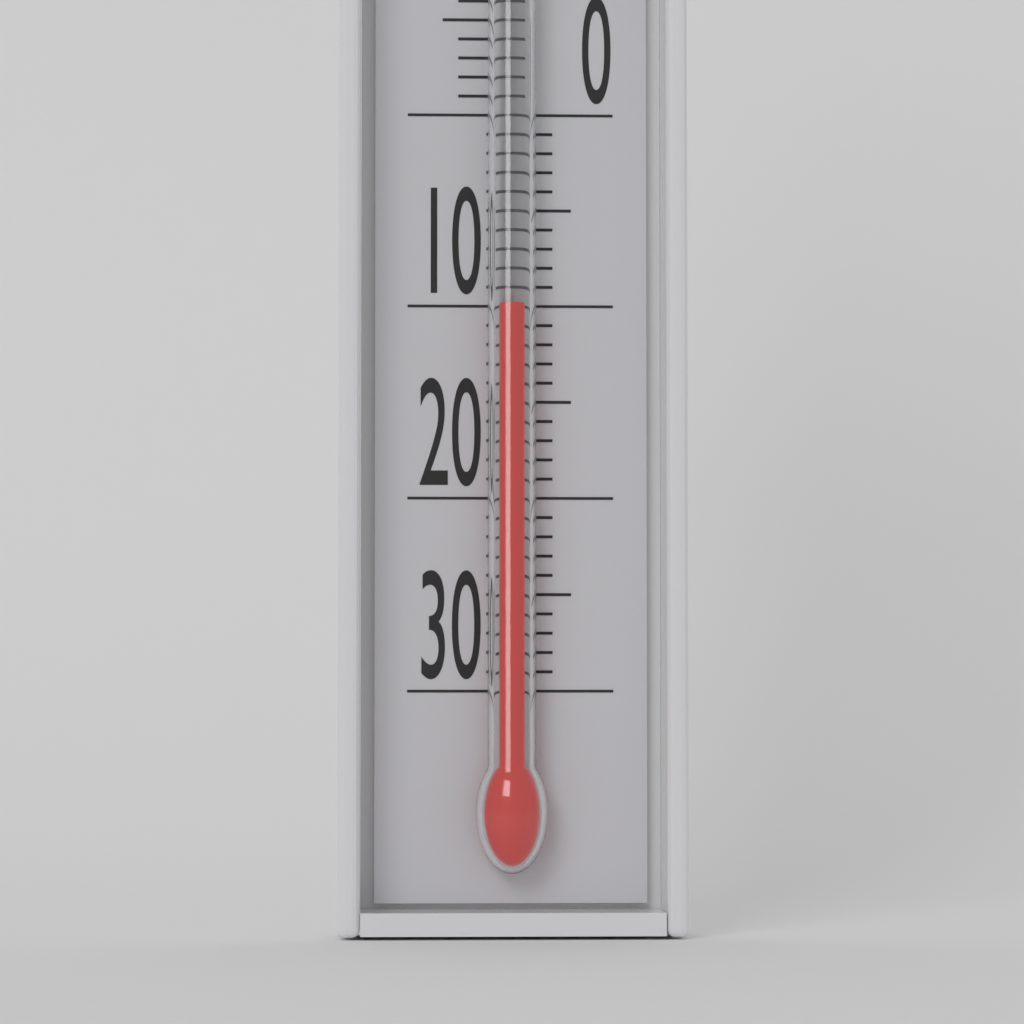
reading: -10 °C
